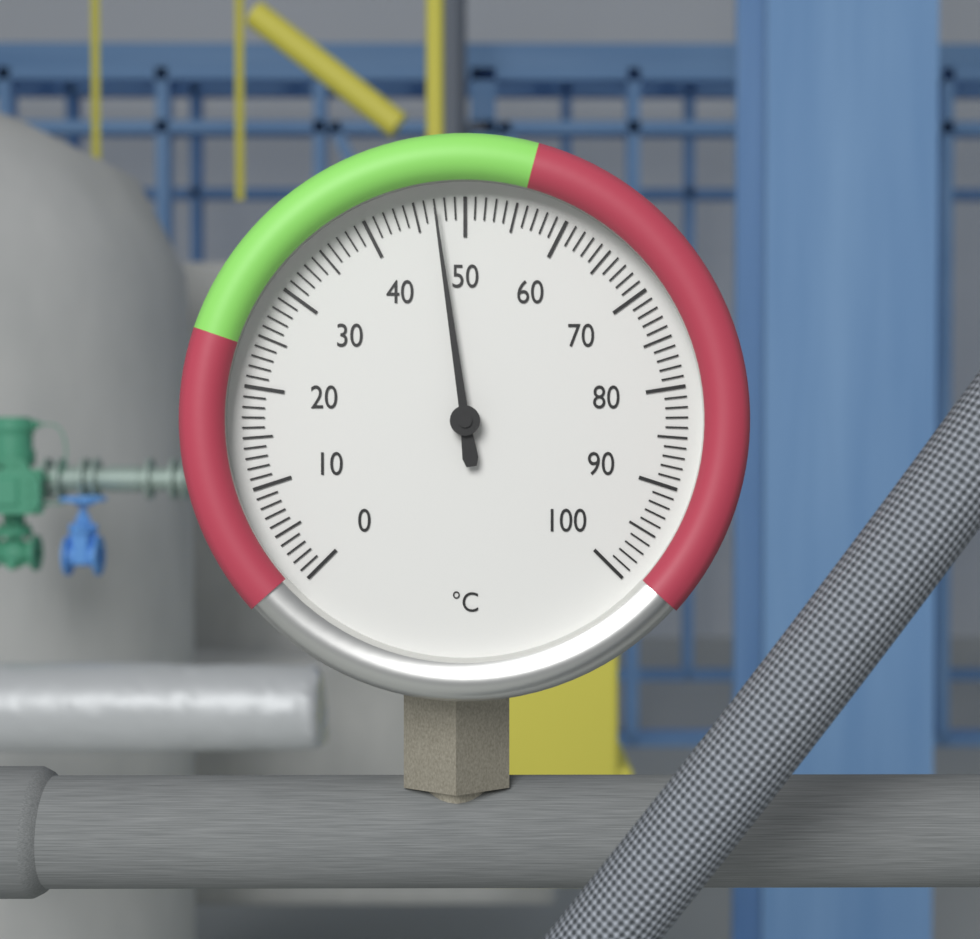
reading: 47 °C
